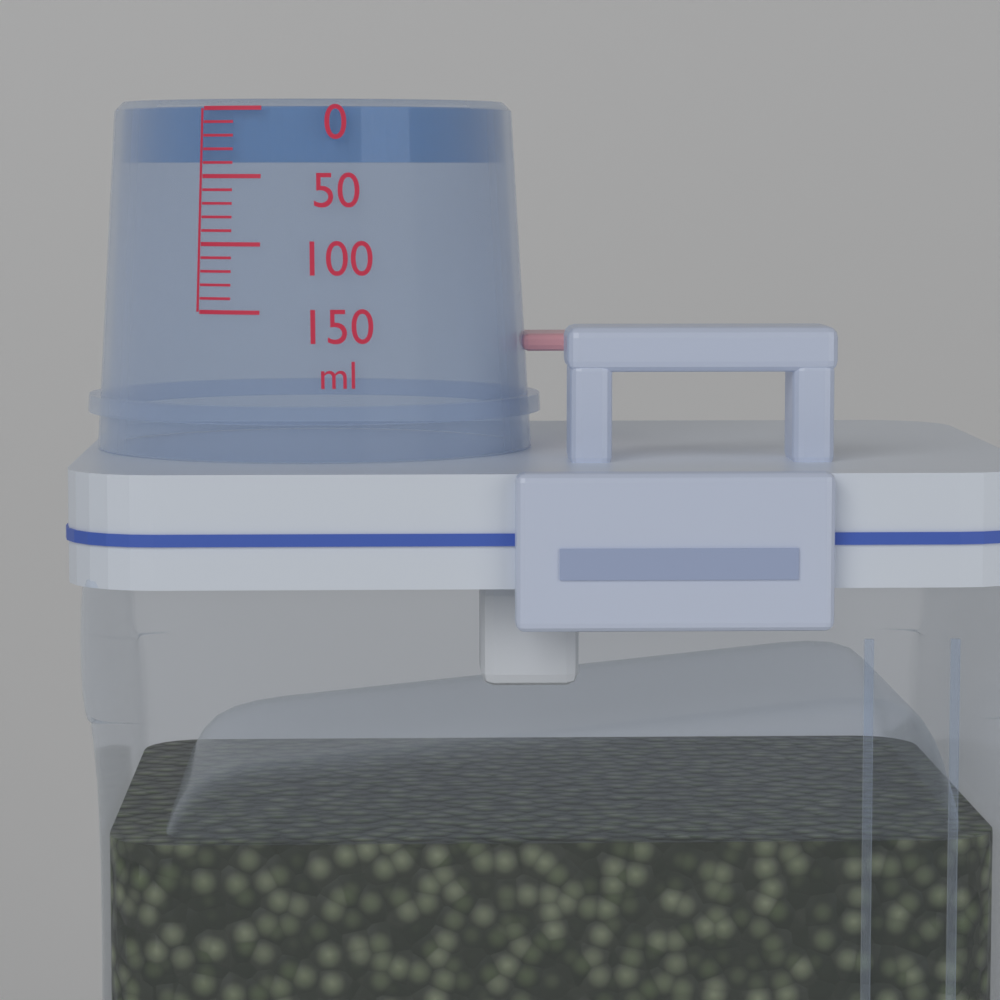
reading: 40 ml
